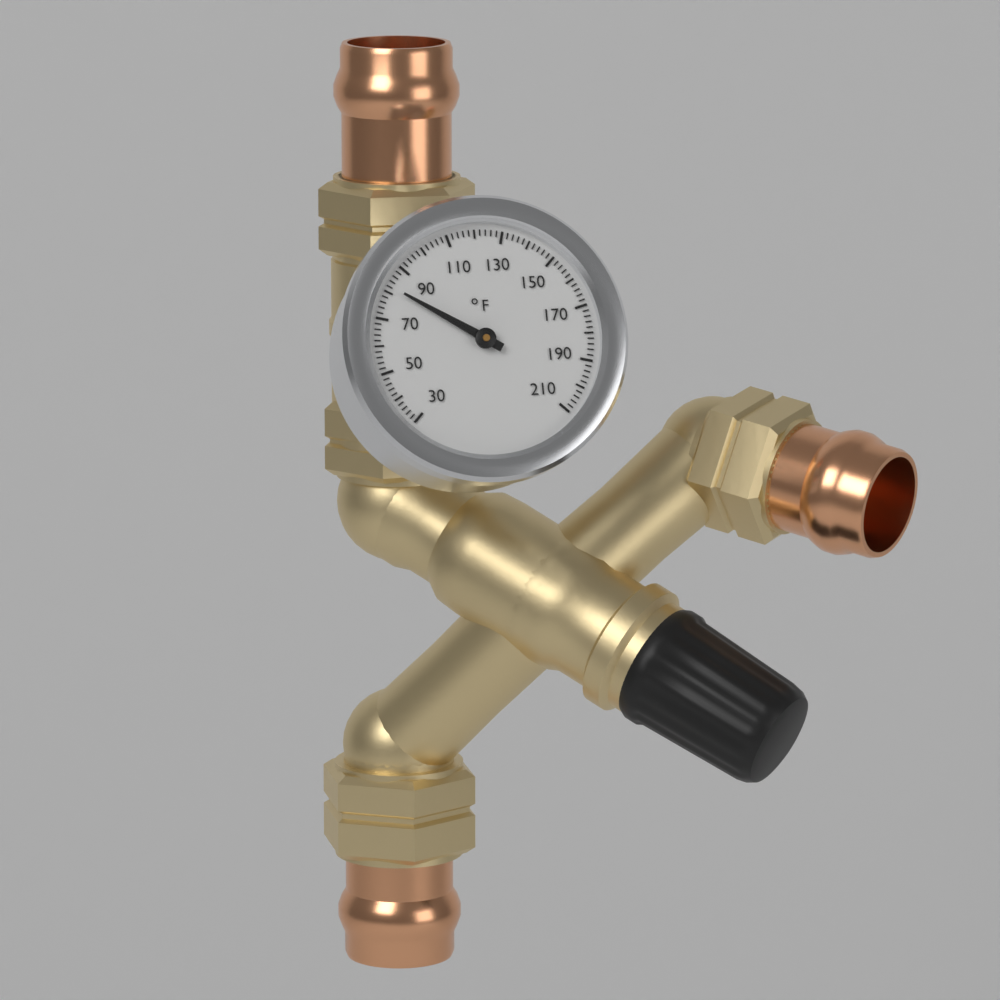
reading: 82 °F
